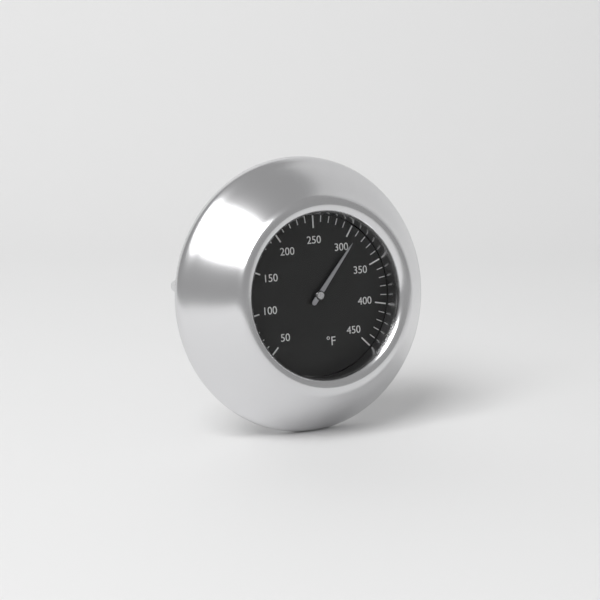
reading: 310 °F
